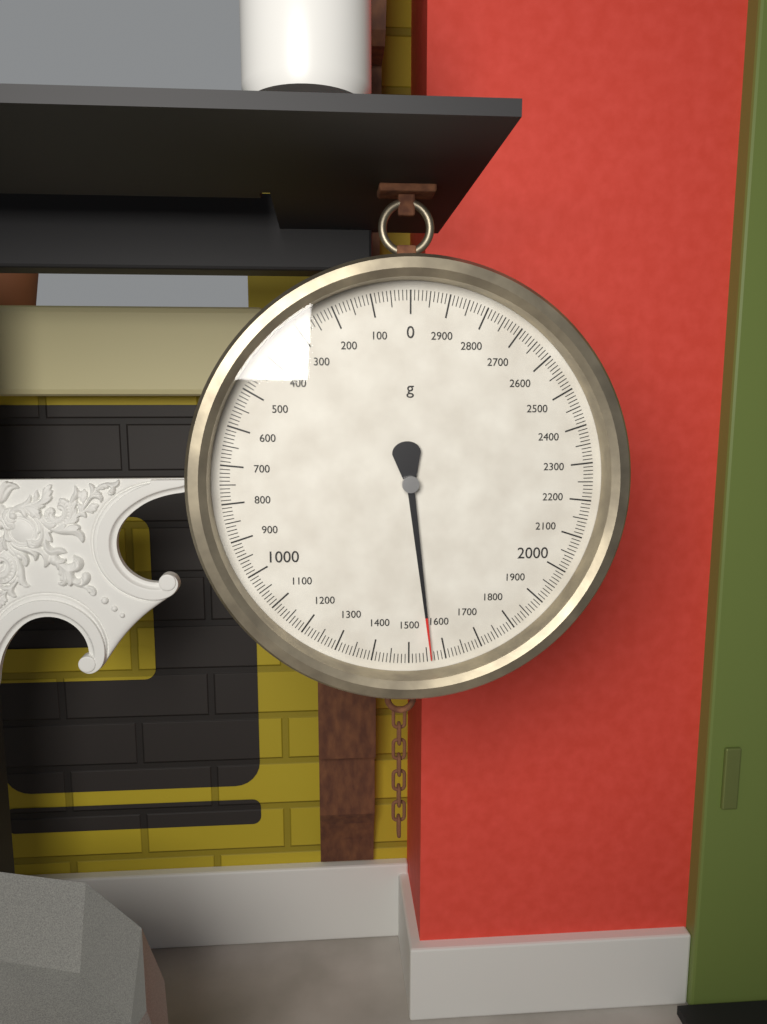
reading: 1560 g
